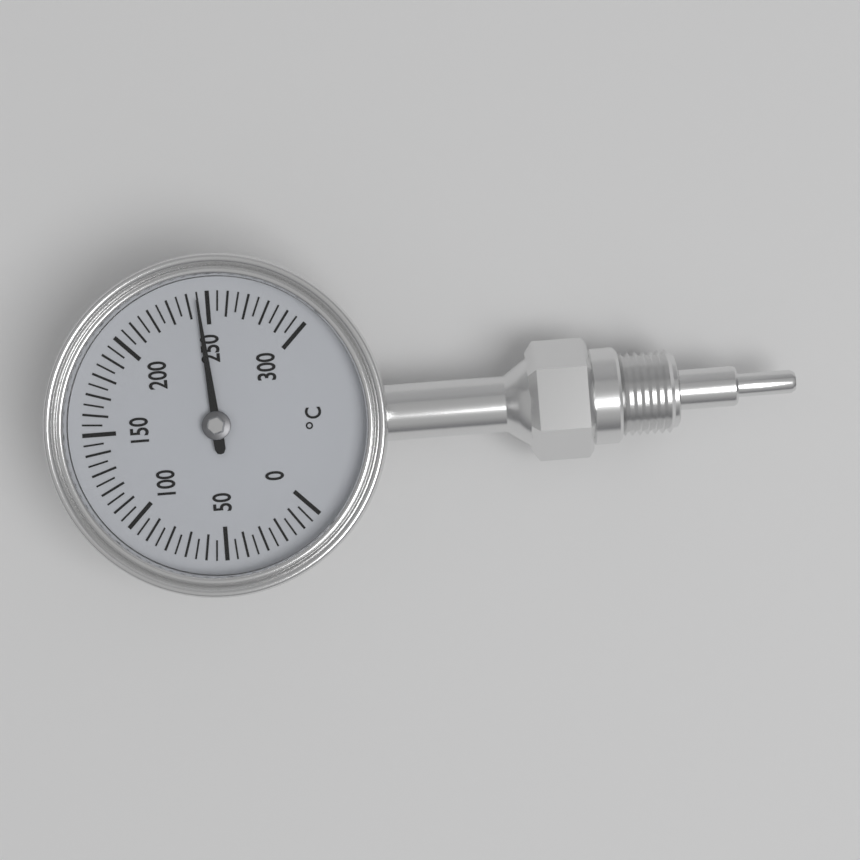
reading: 245 °C
